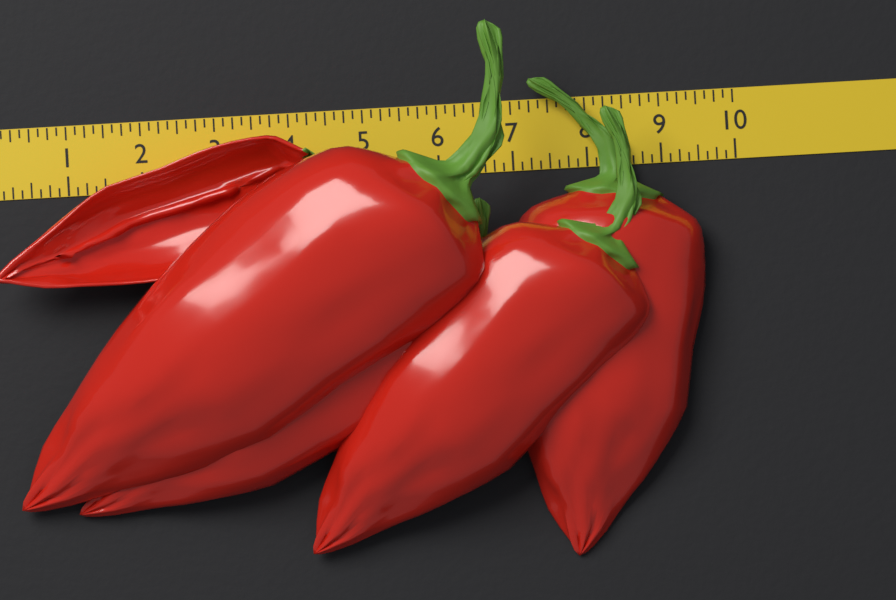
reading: 9.500 (no unit)
